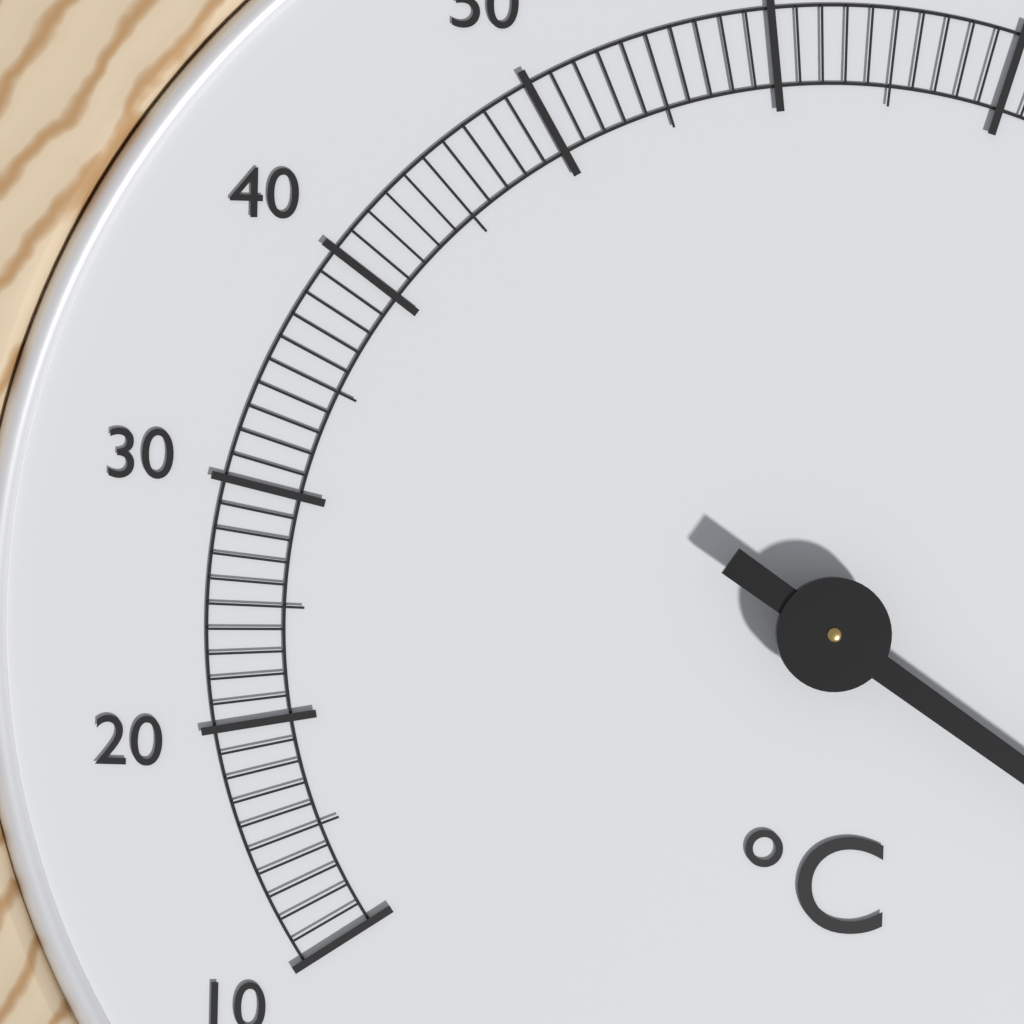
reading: 116 °C
